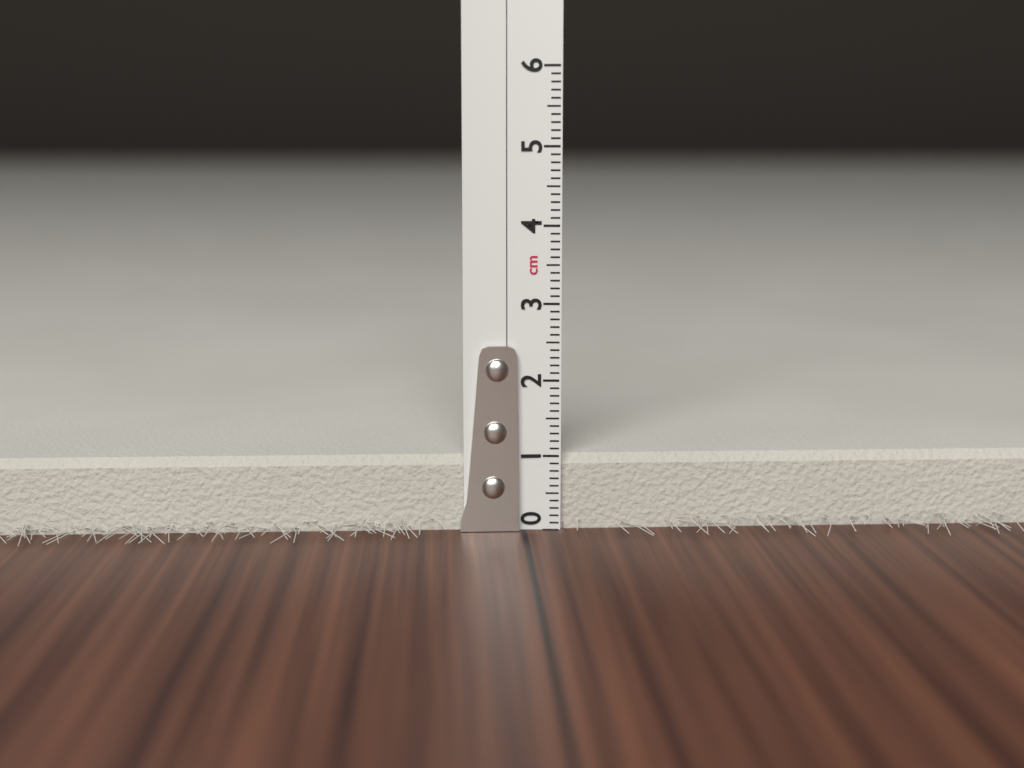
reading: 1.0 cm
